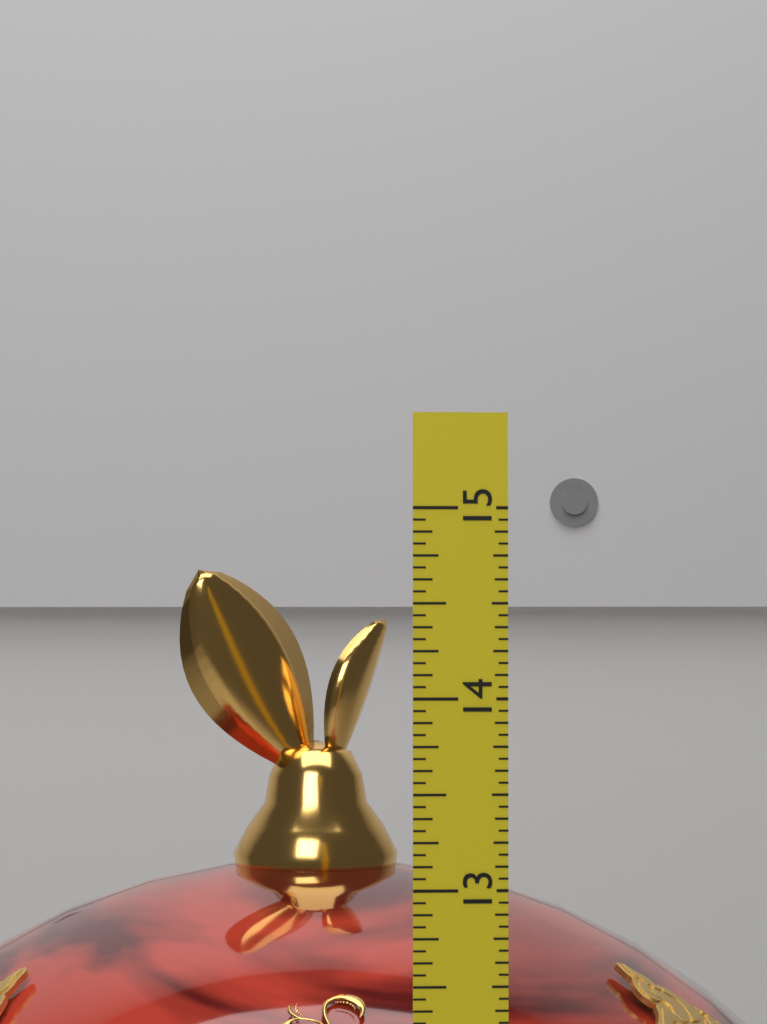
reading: 14.6875 (no unit)
